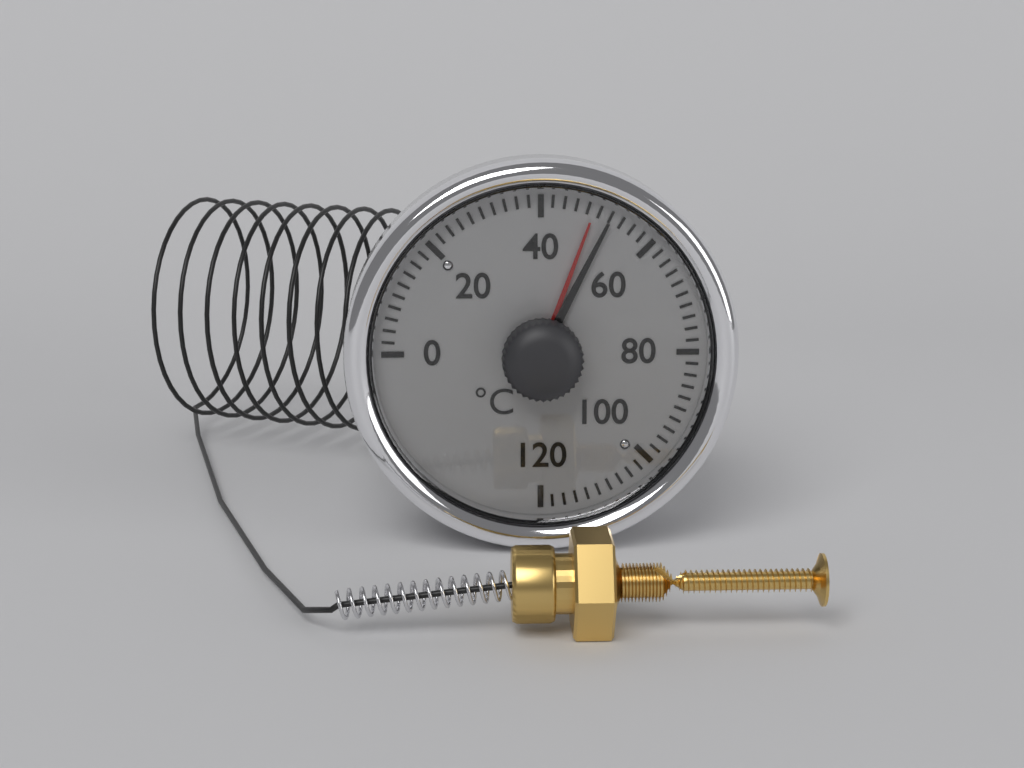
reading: 52 °C
